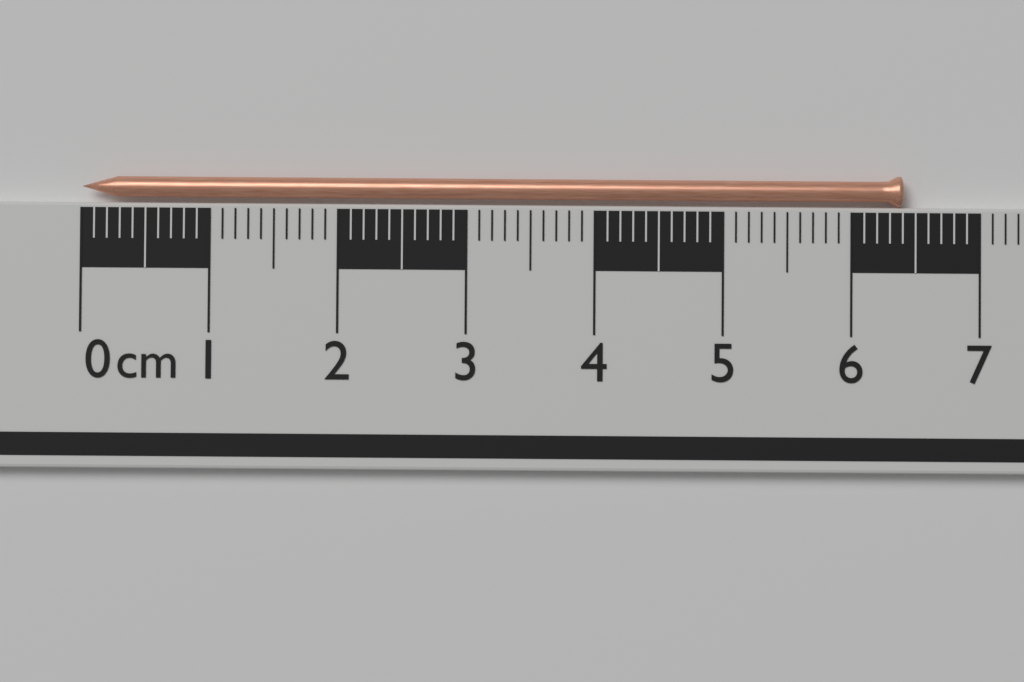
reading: 6.4 cm
